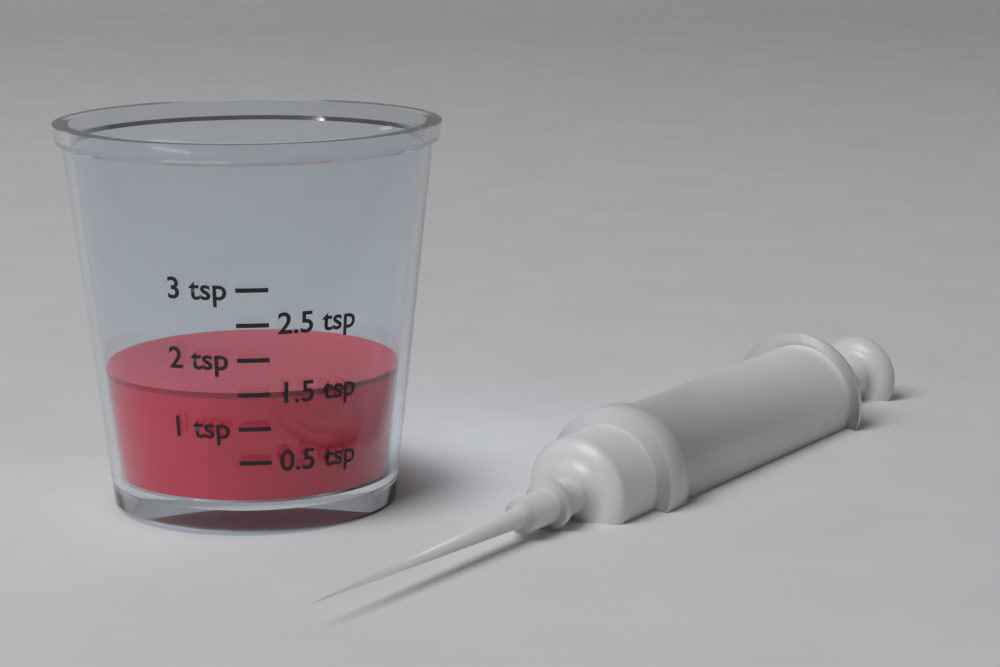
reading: 1.5 tsp
